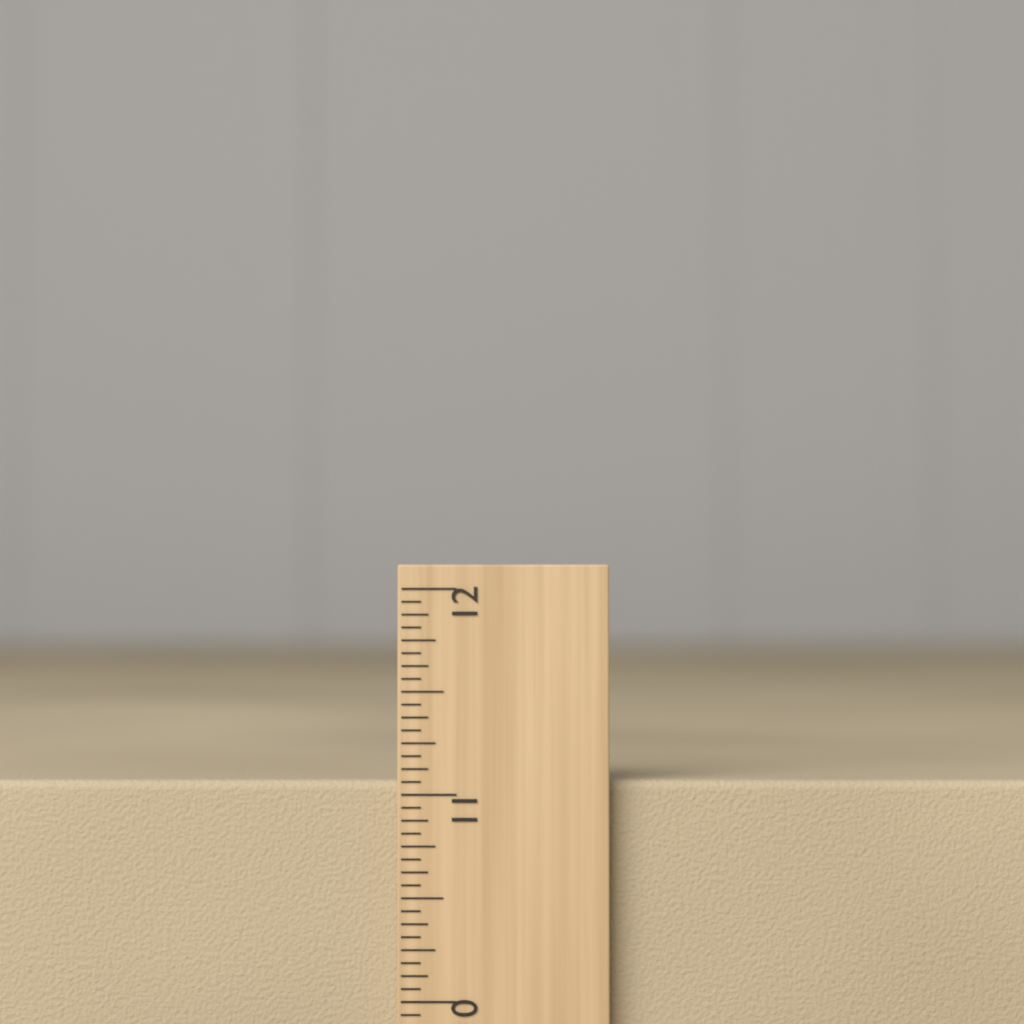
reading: 11.0625 inch
